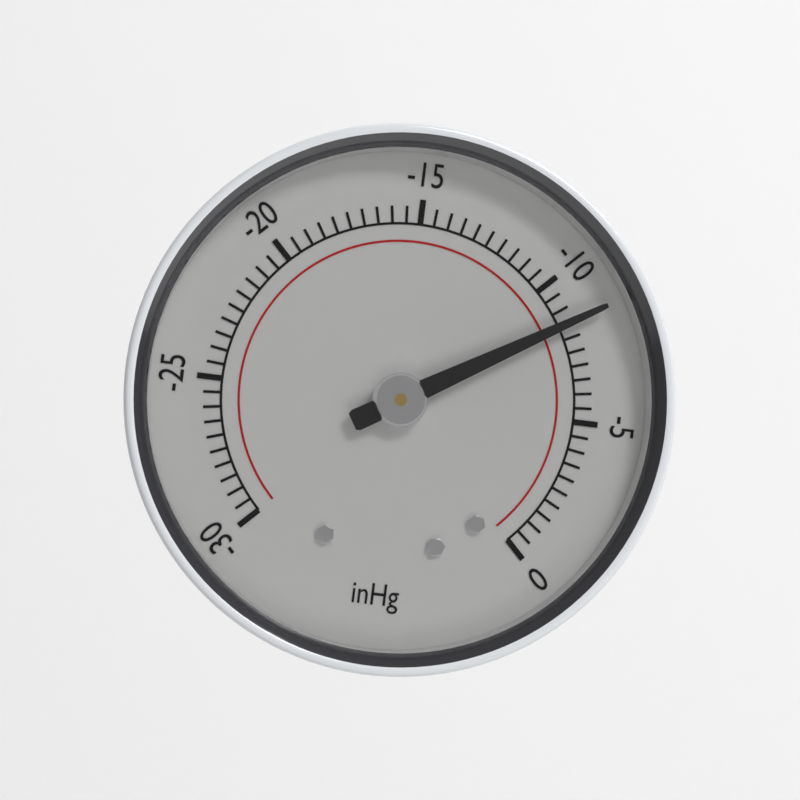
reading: -8.5 inHg
